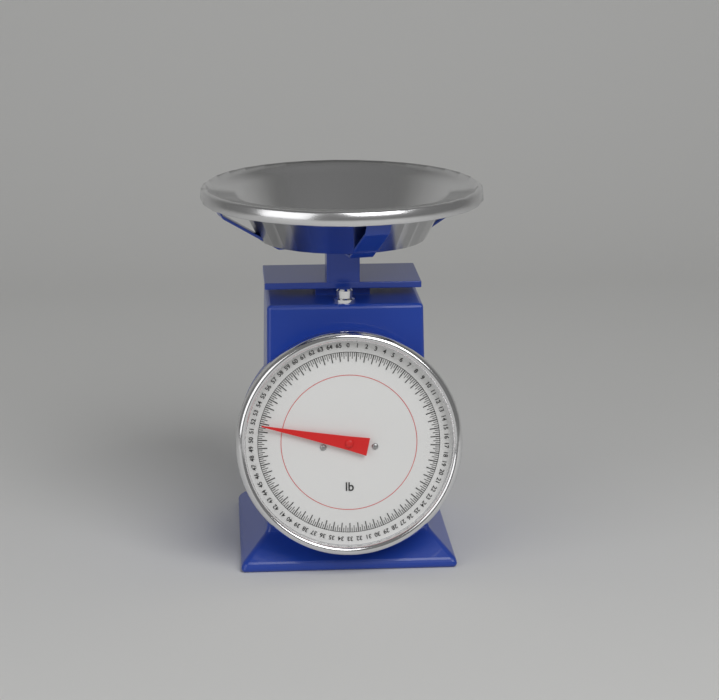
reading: 51.75 lb
